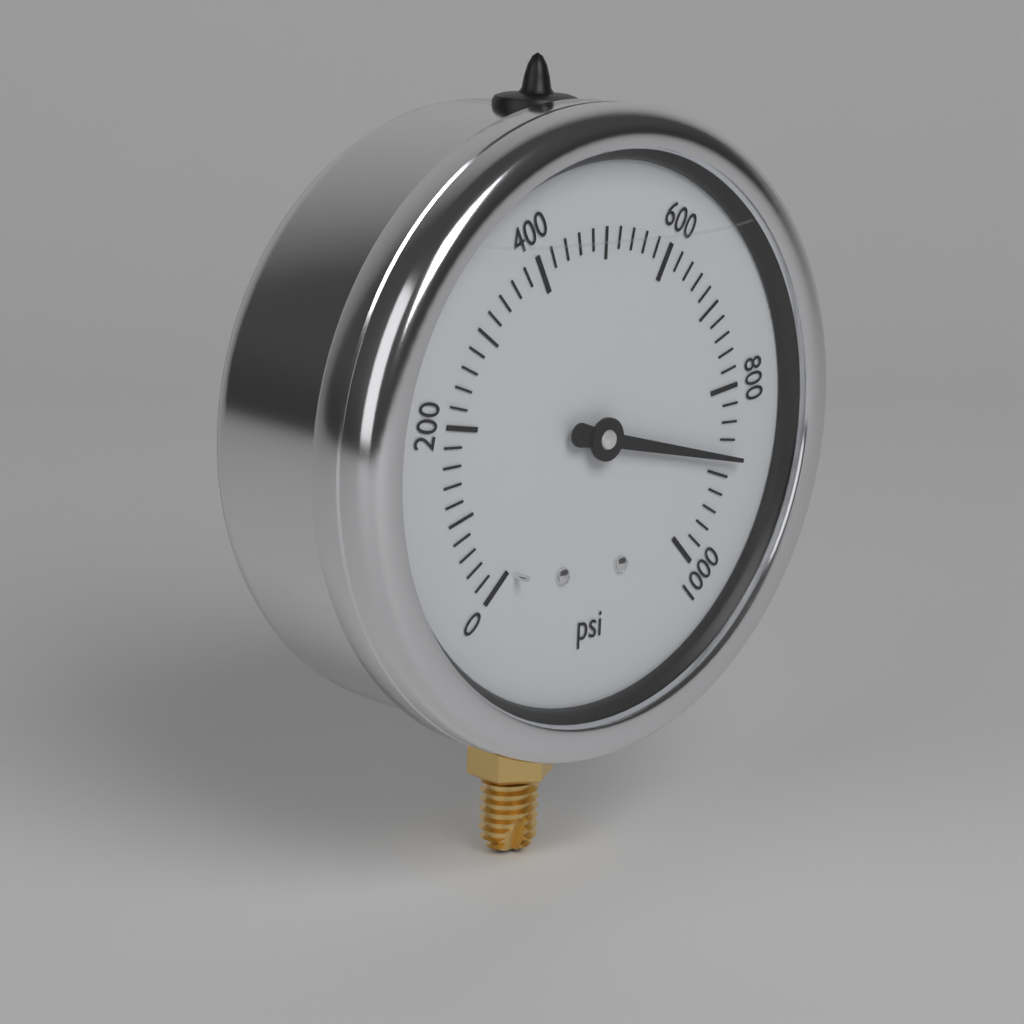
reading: 880 psi
